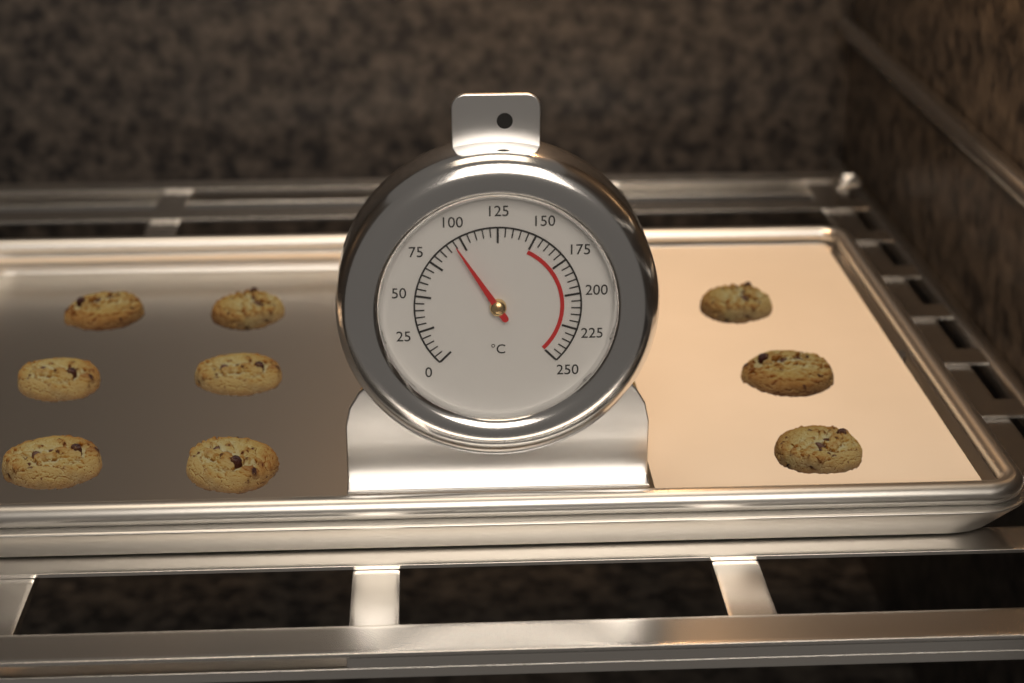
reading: 95 °C
